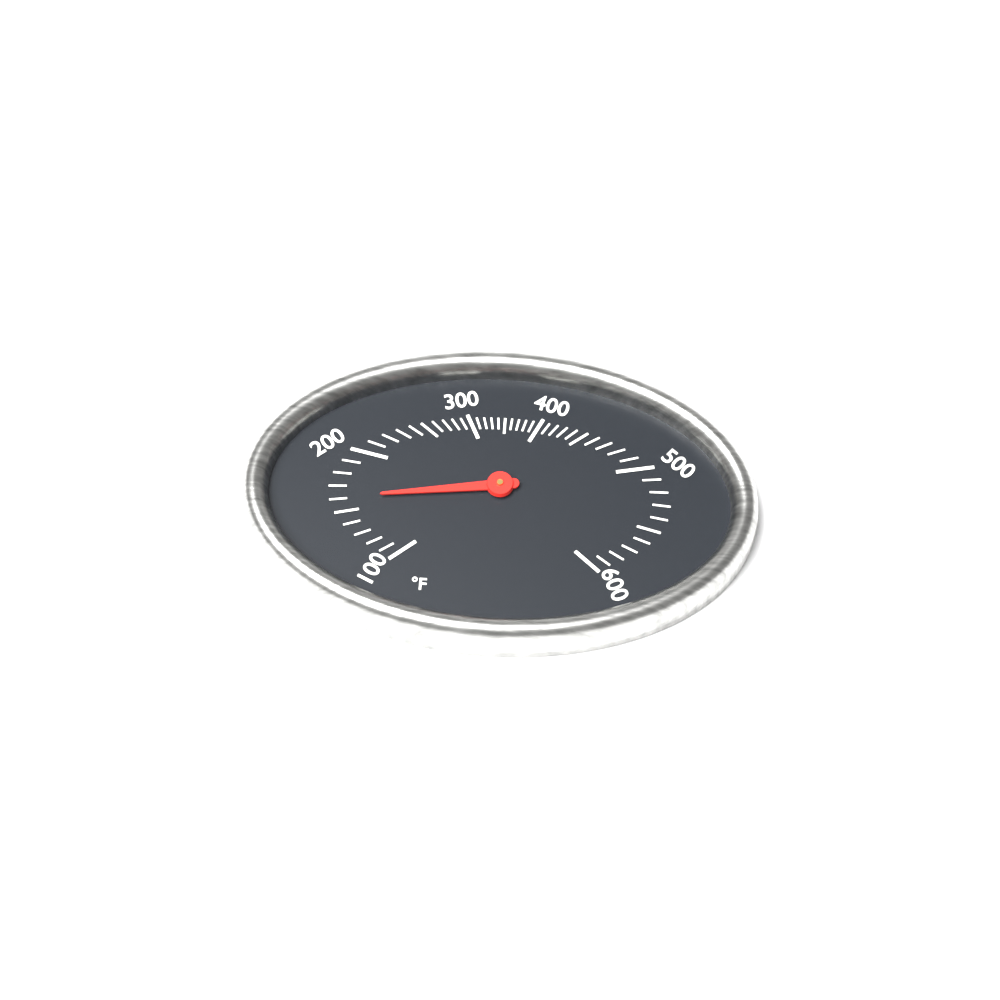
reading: 160 °F
